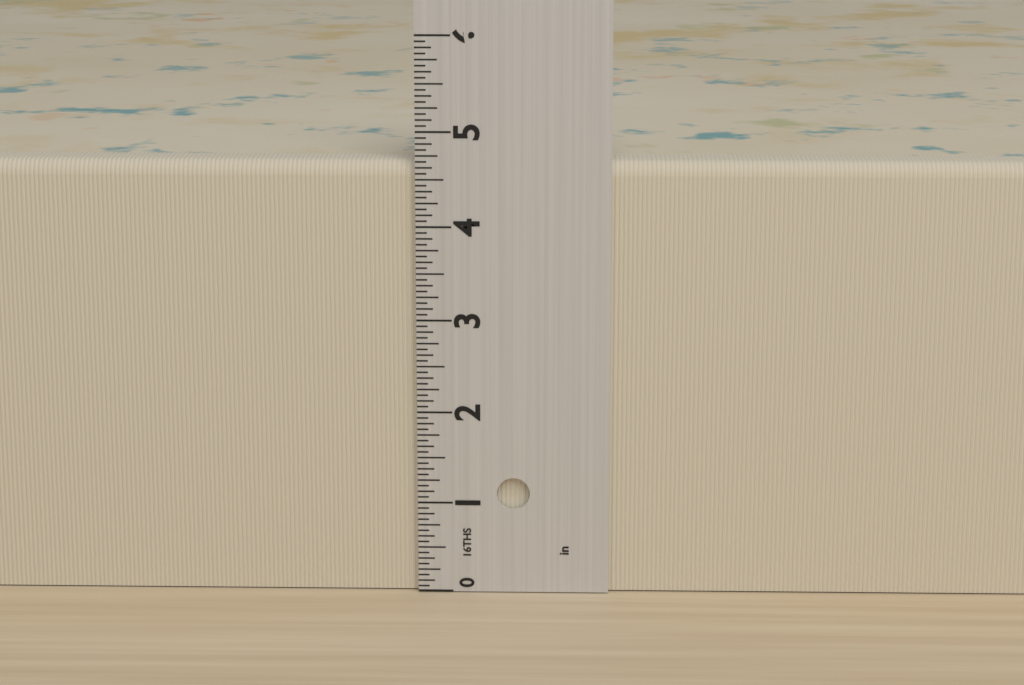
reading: 4.6875 in
